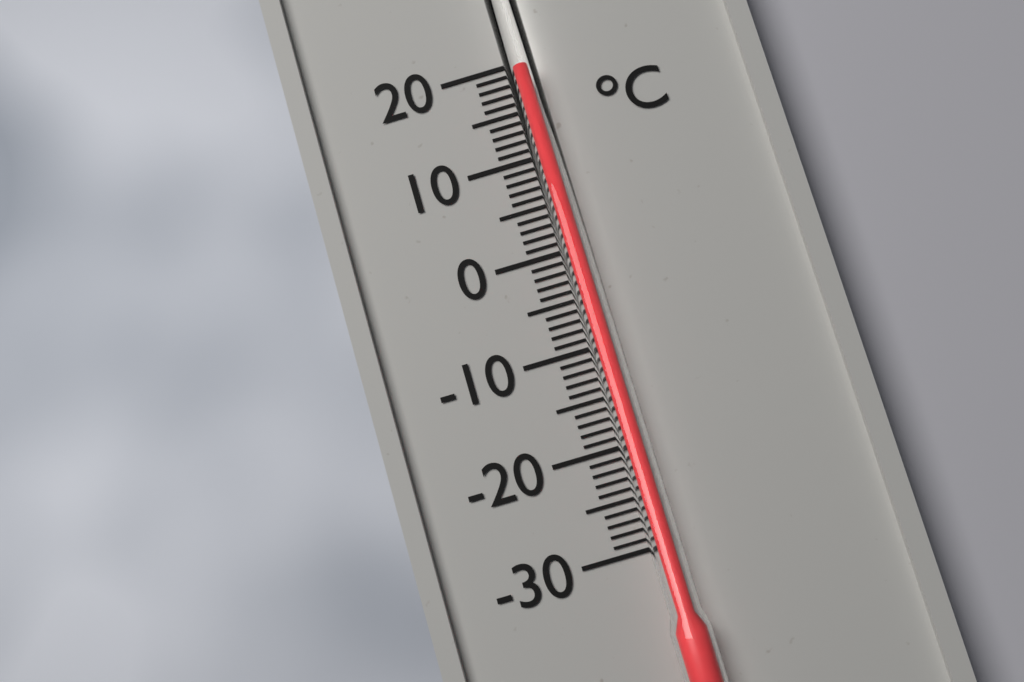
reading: 19 °C
